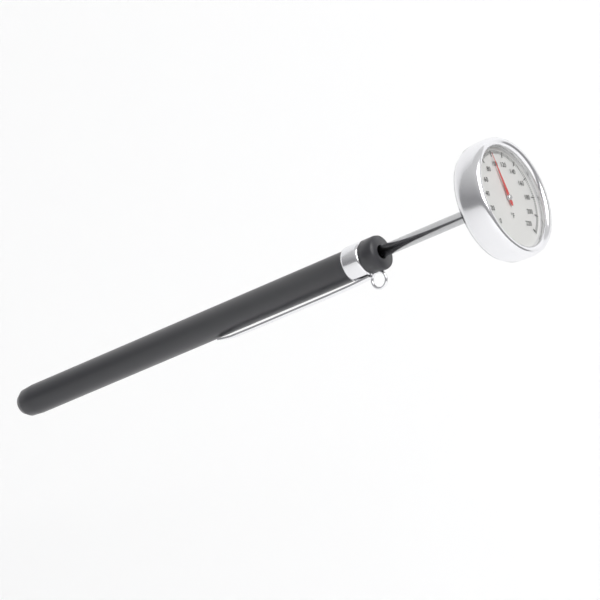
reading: 100 °F
